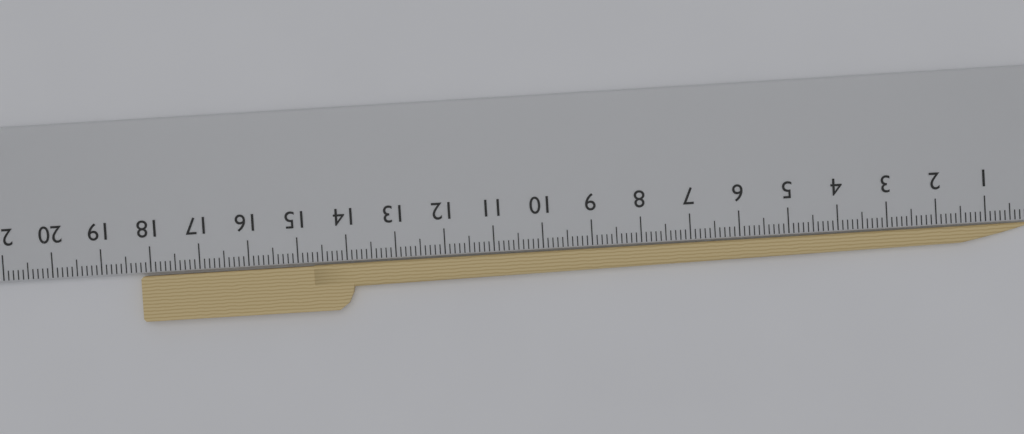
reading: 18.2 cm
